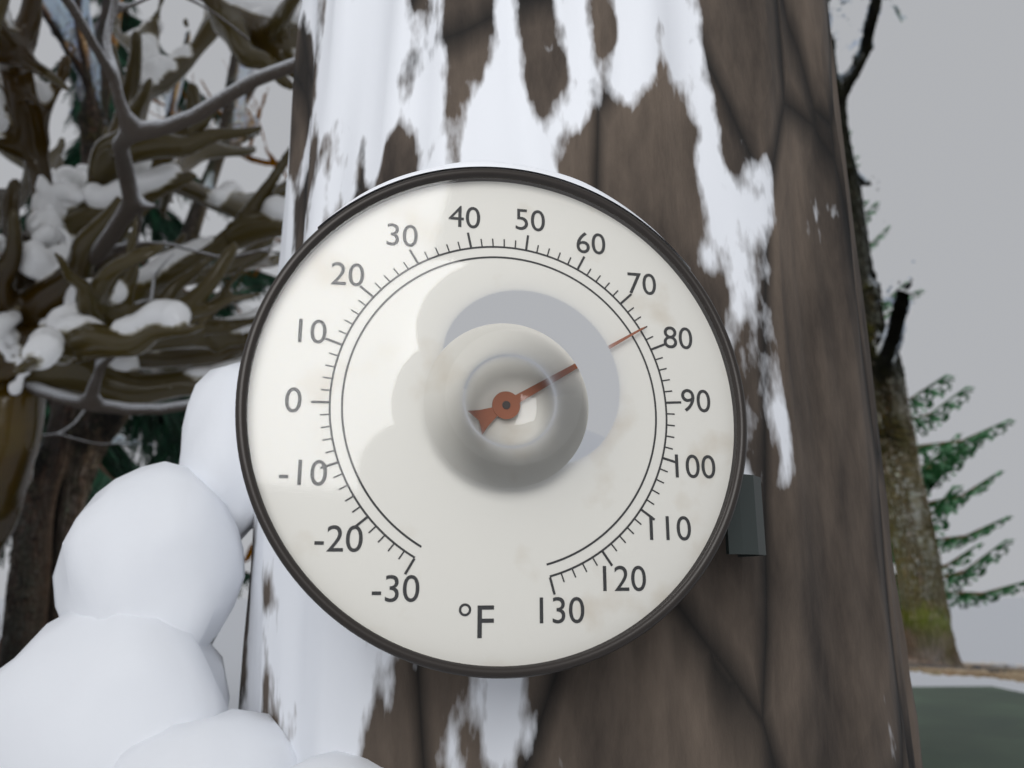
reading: 76 °F
